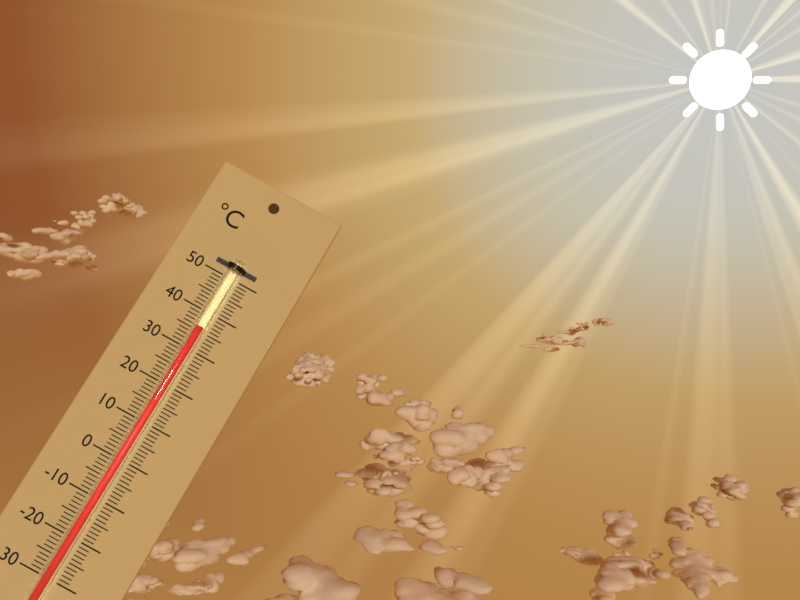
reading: 36 °C
